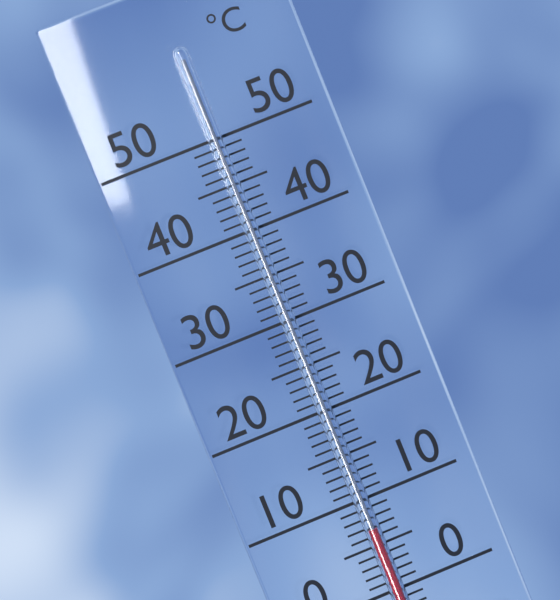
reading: 7 °C
